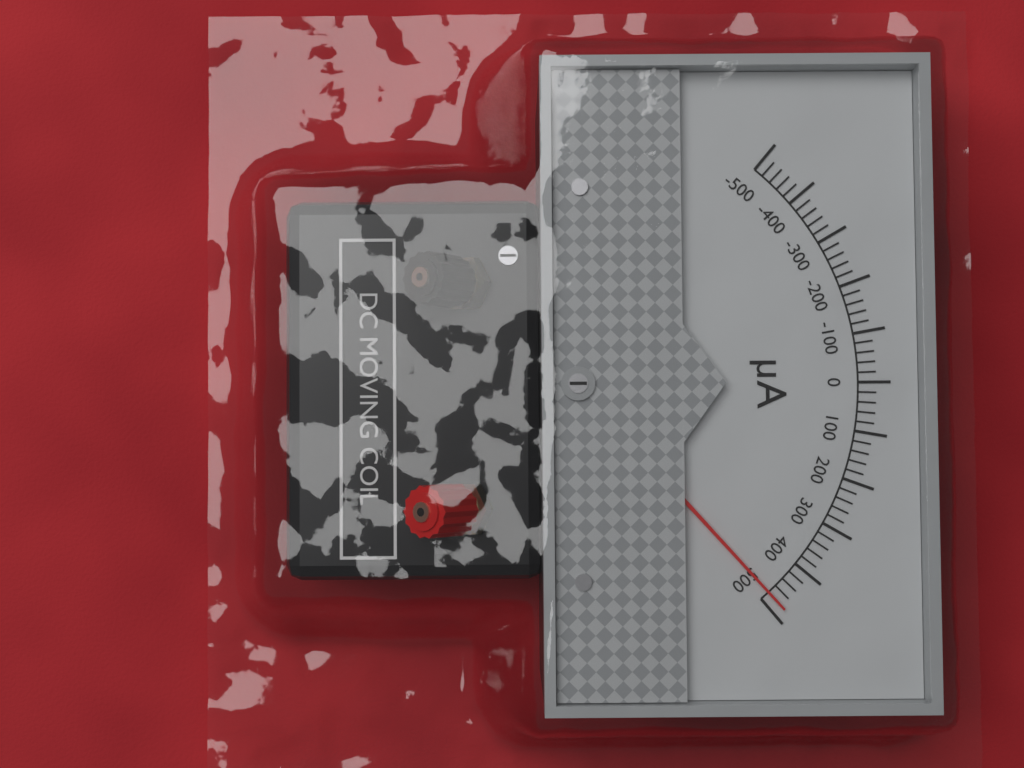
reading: 480 µA
